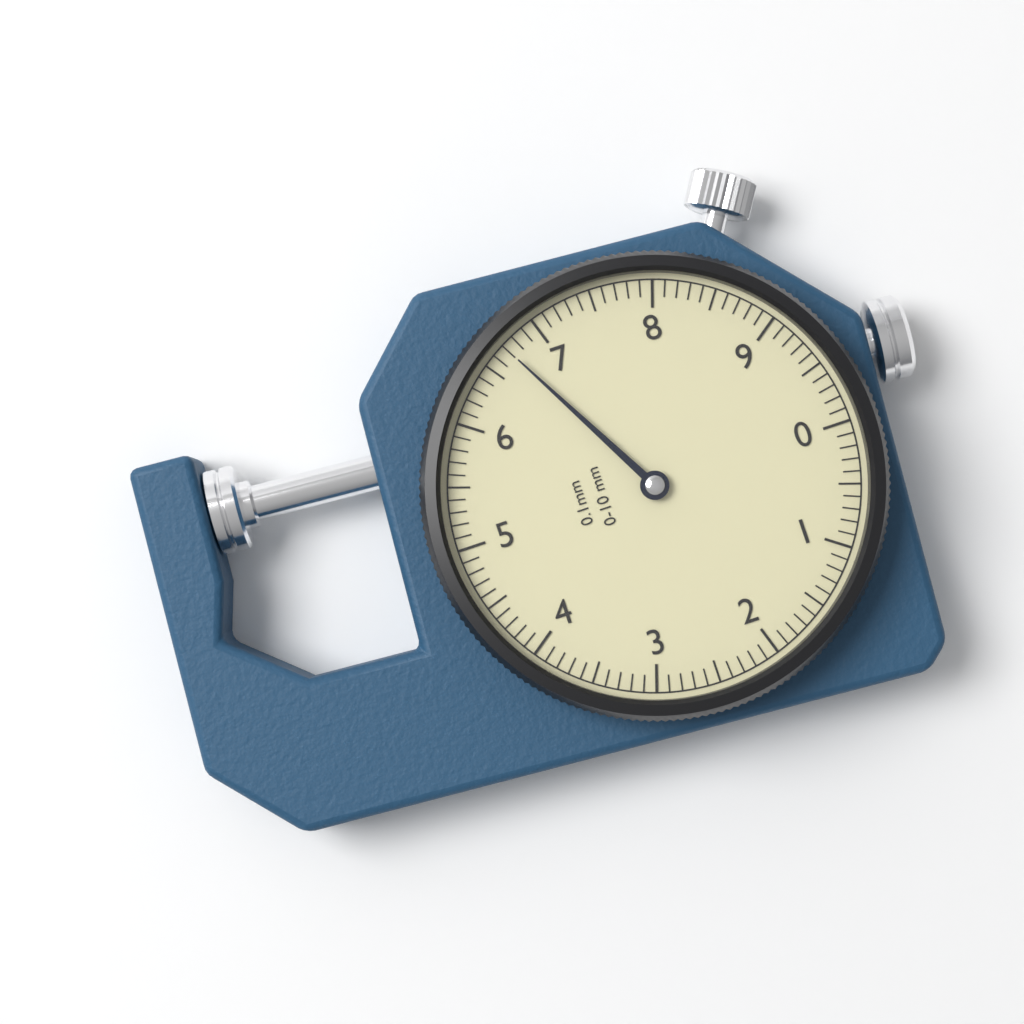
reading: 6.7 mm
